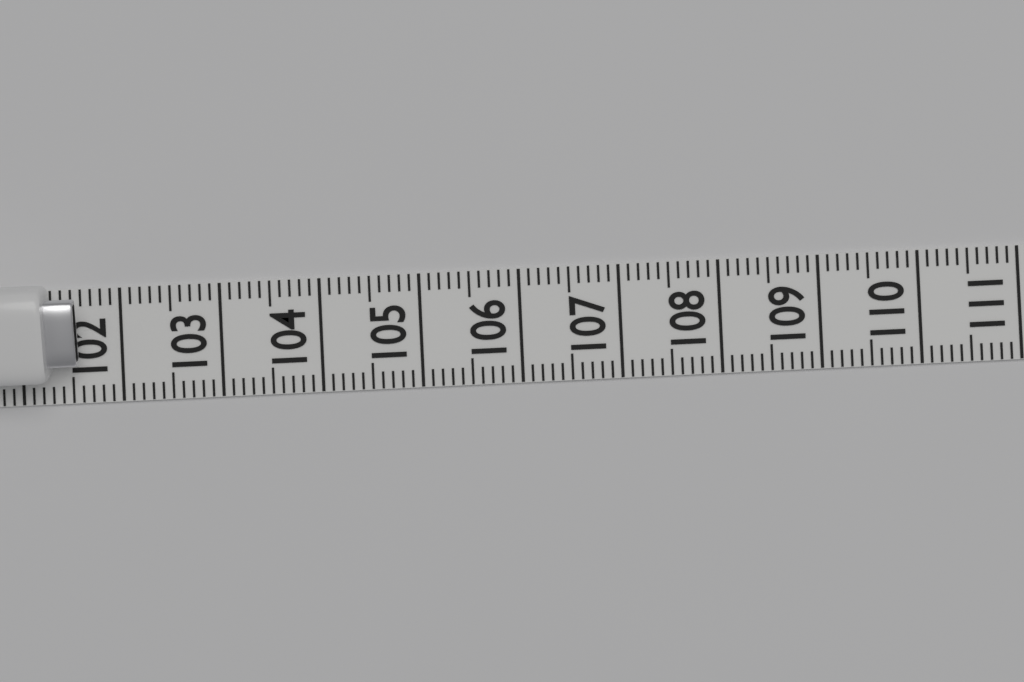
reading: 101.6 (no unit)
